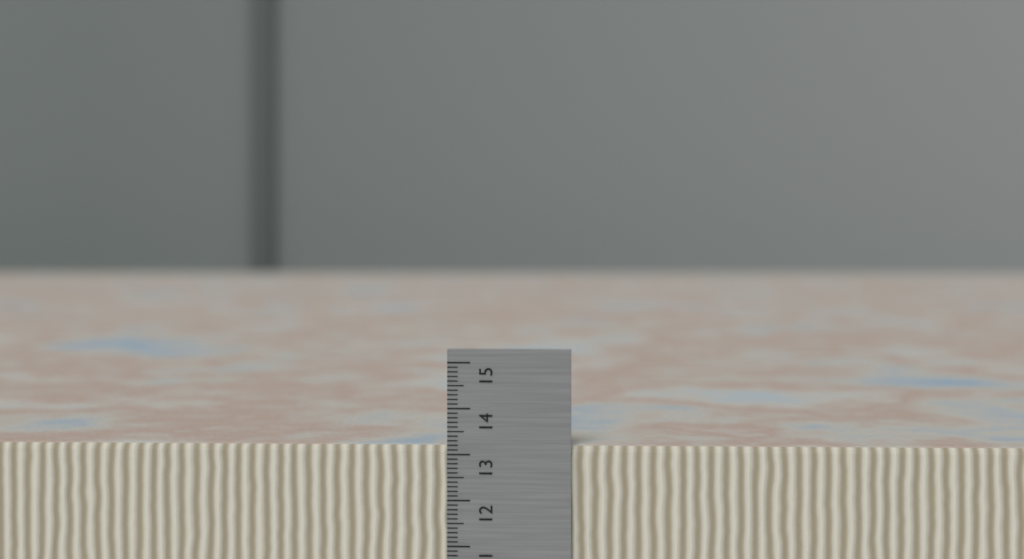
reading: 13.2 cm
